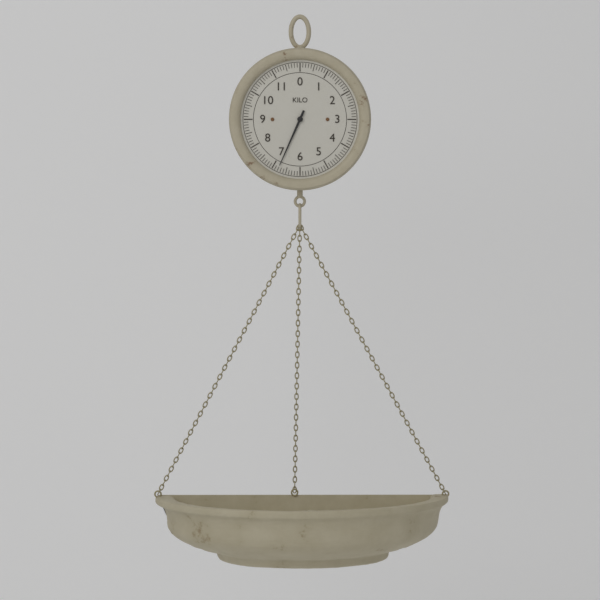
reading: 6.8 kg
